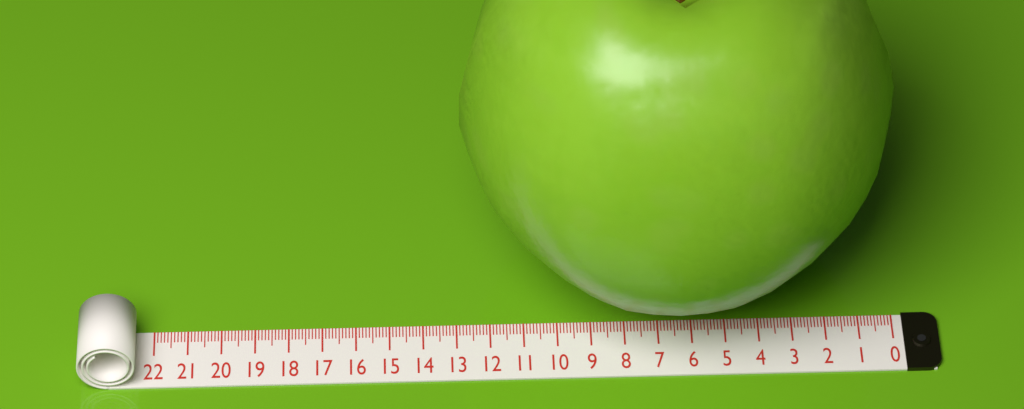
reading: 12.8 (no unit)
